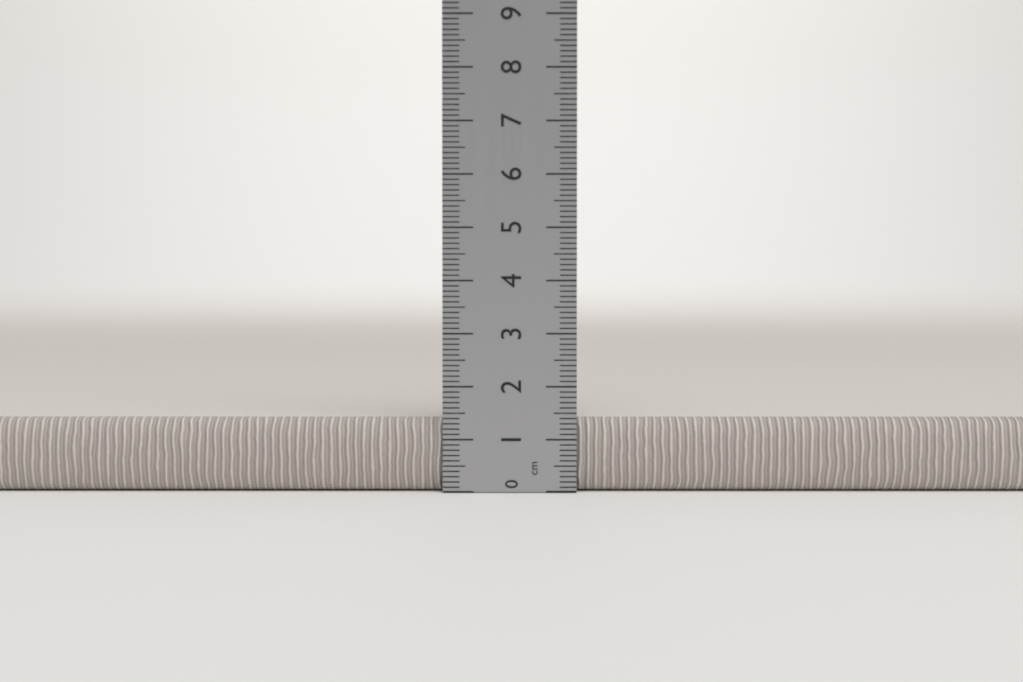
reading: 1.4 cm
